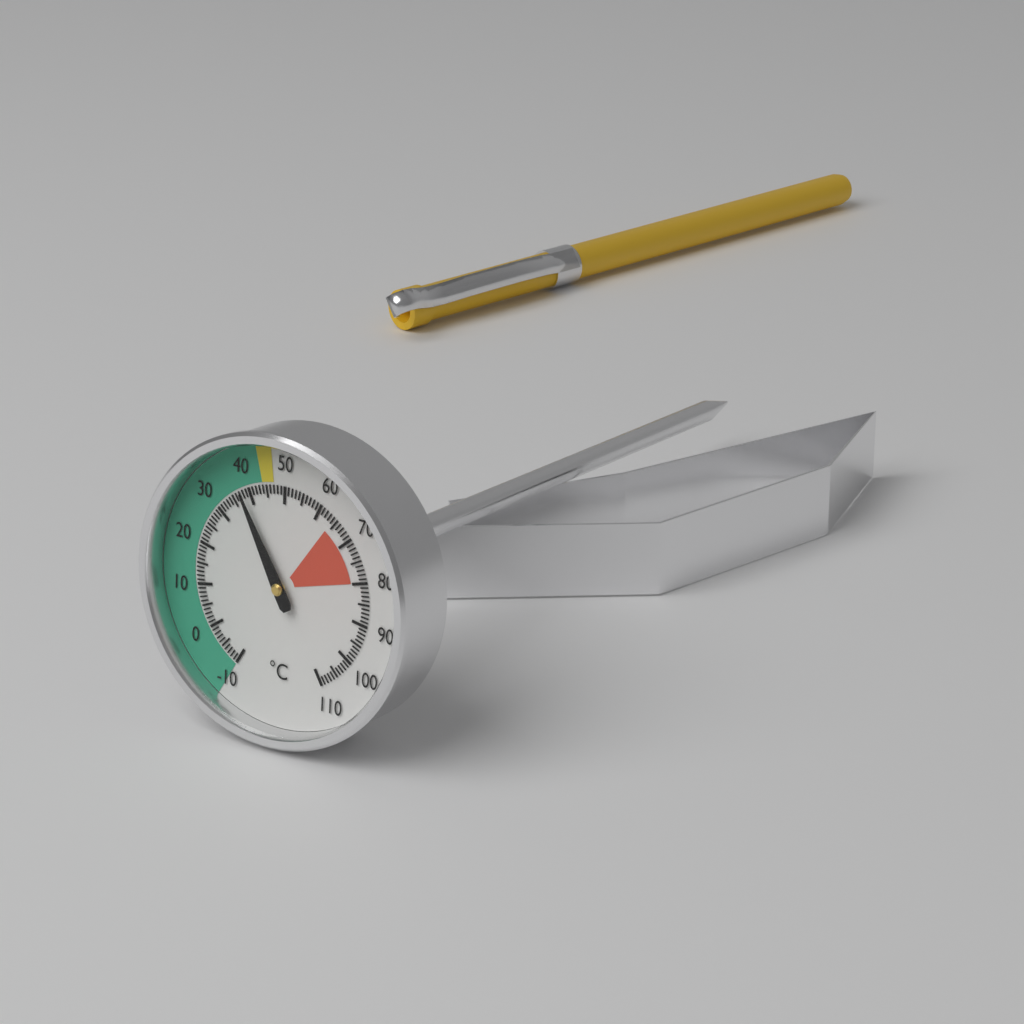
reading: 38 °C
